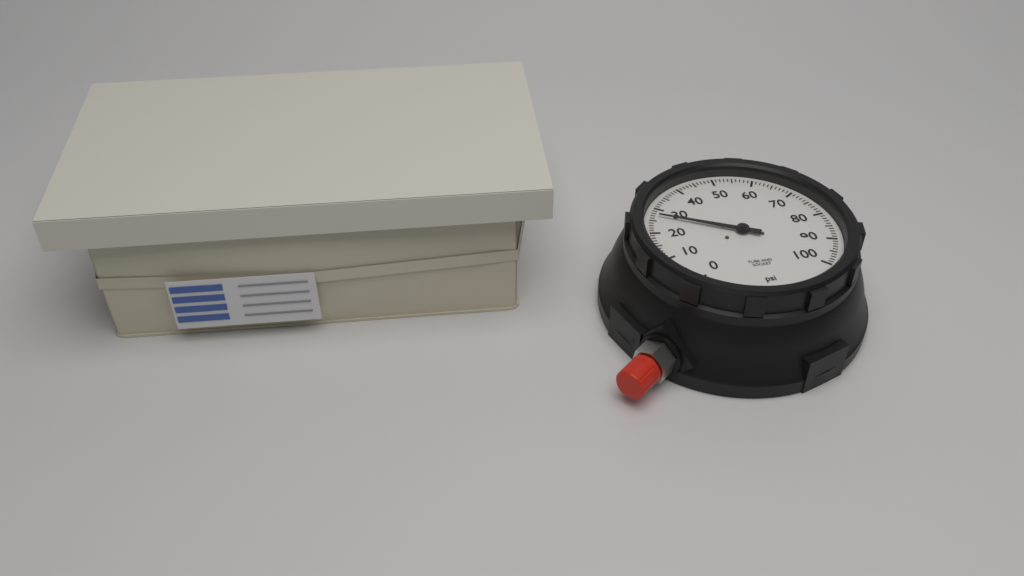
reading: 27 psi
